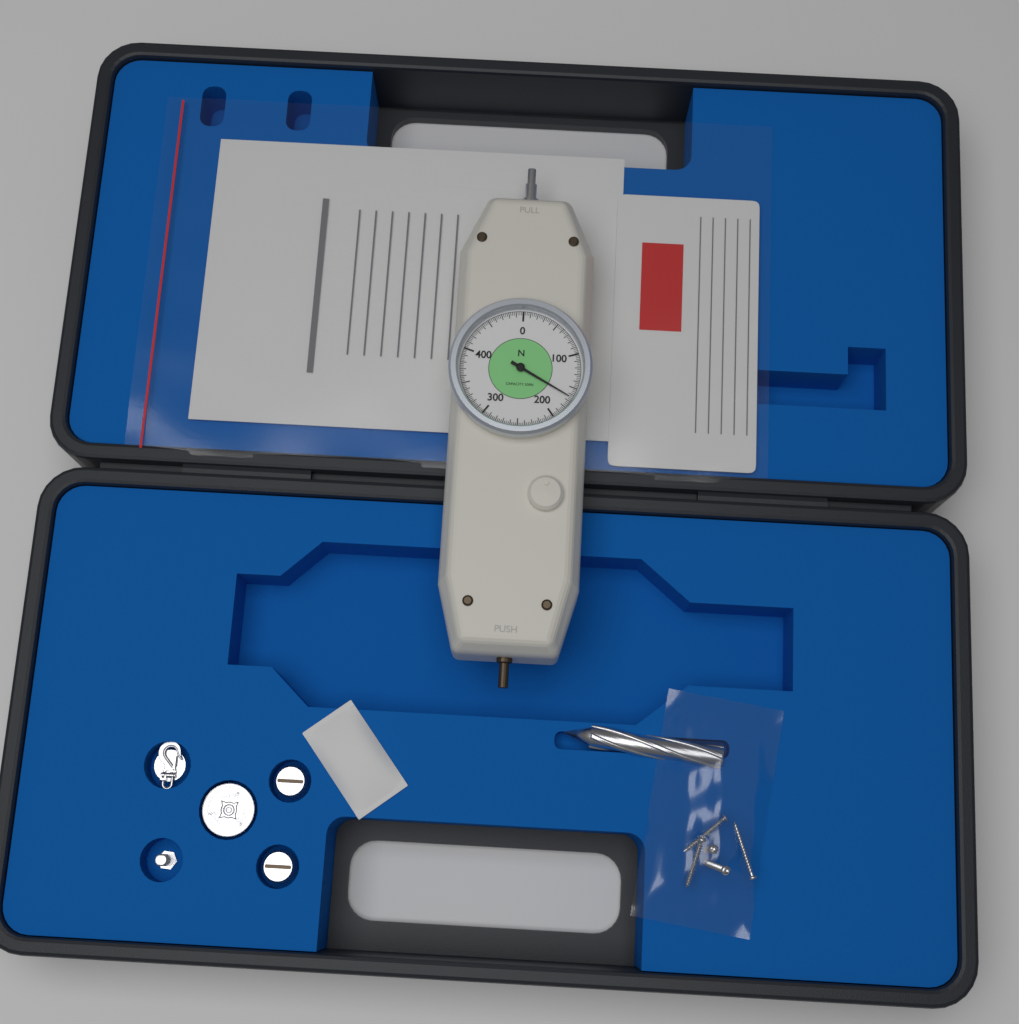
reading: 165.0 N
